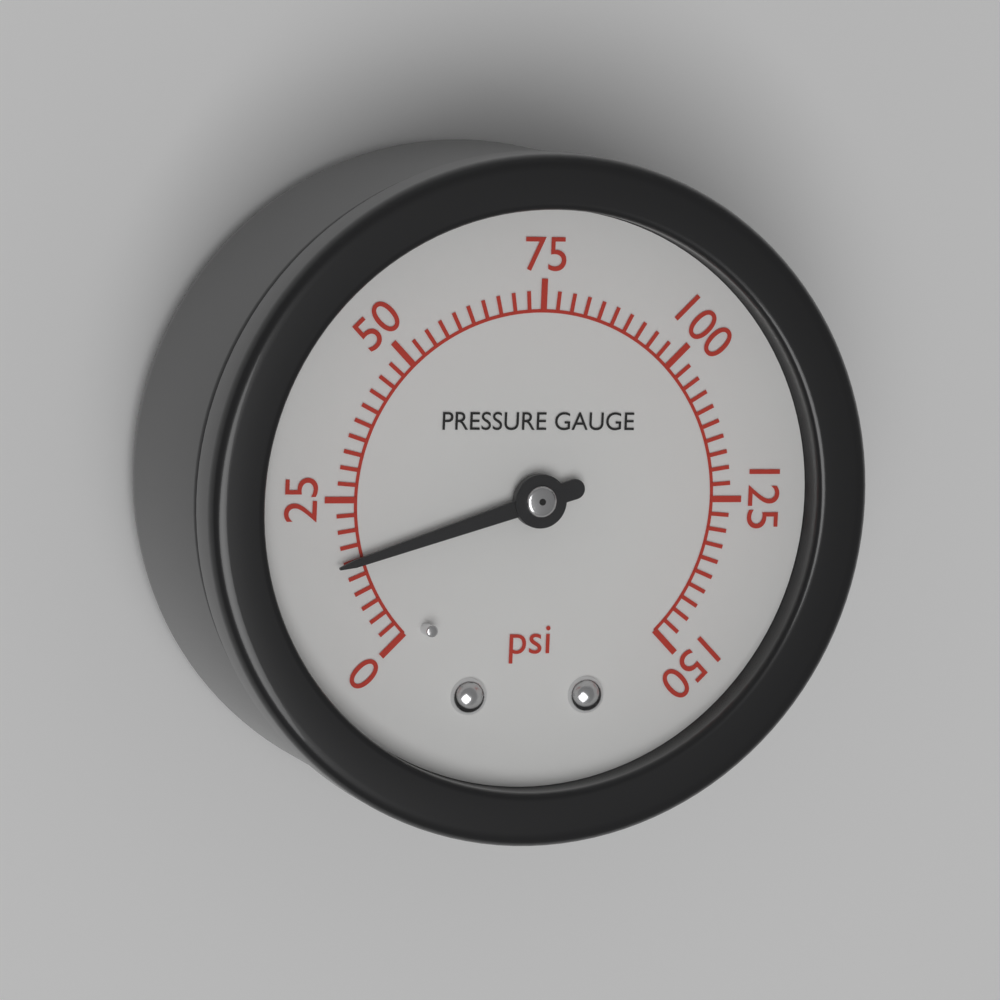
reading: 15.0 psi
